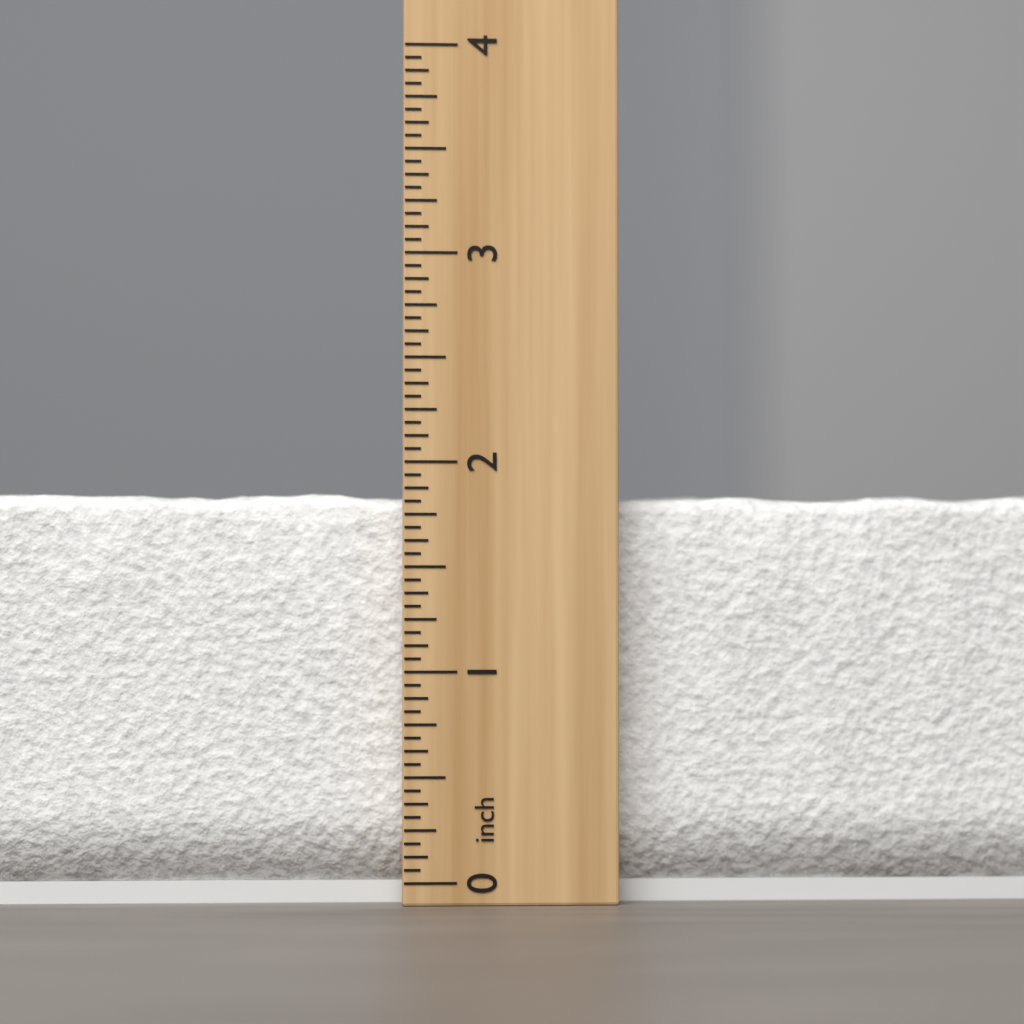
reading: 1.8750 inch
